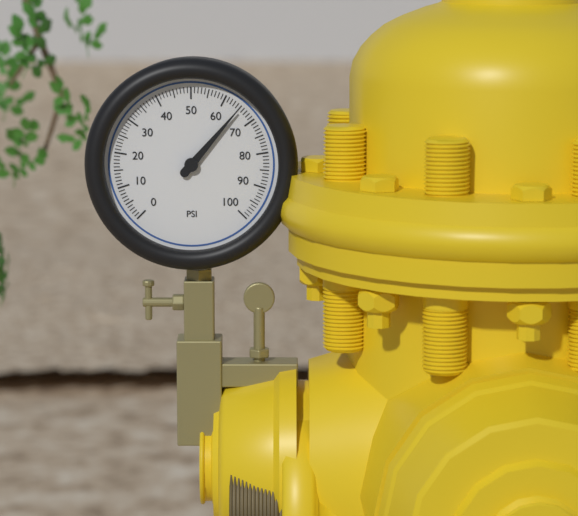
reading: 65 psi
